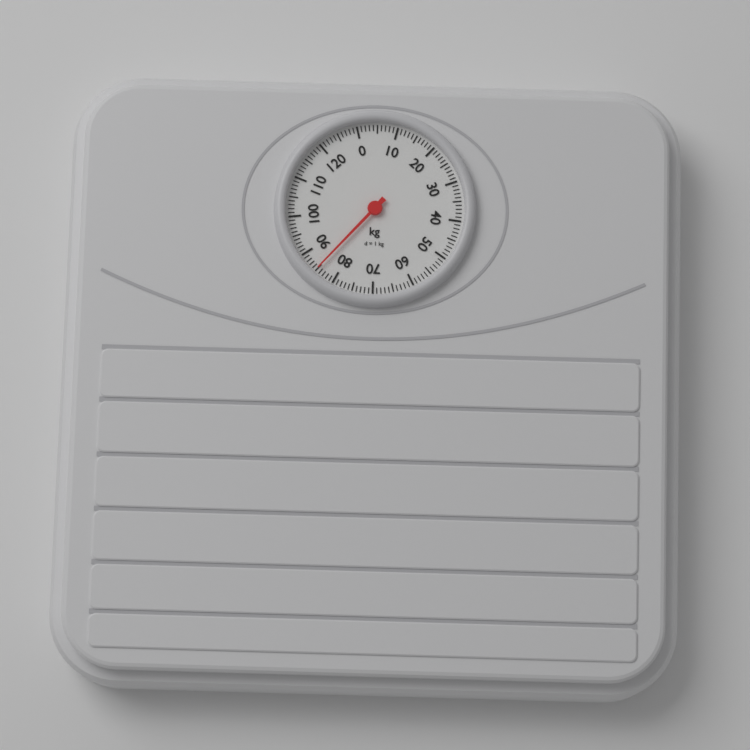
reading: 85 kg
